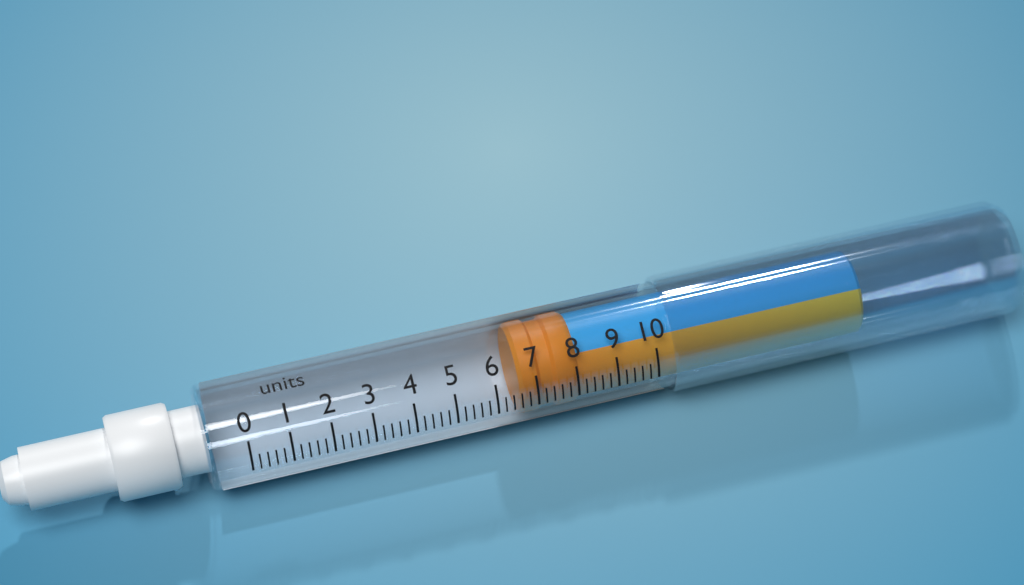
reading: 6.6 units
